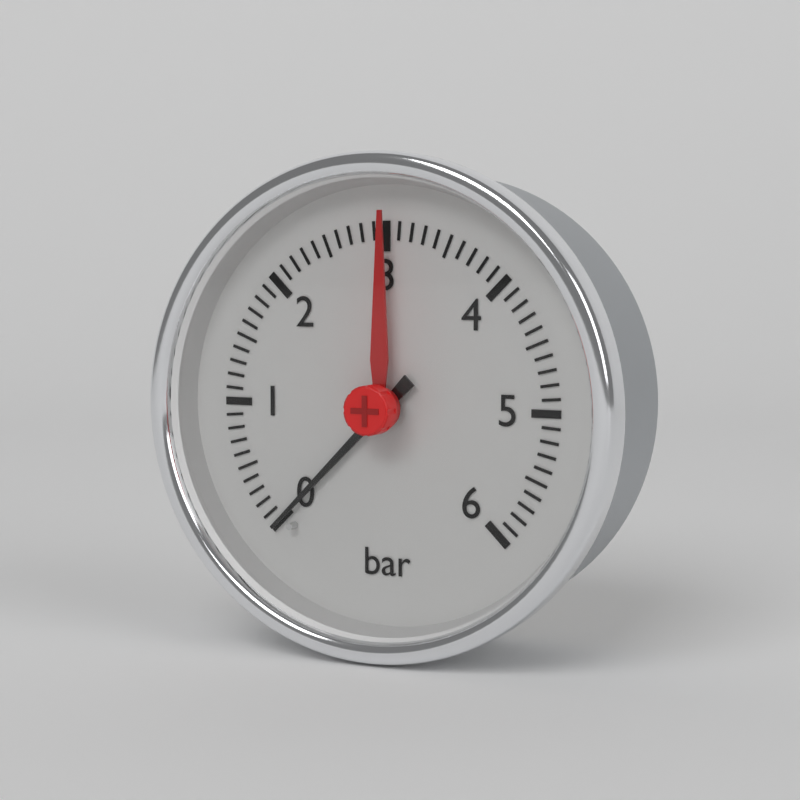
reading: 0.0 bar
